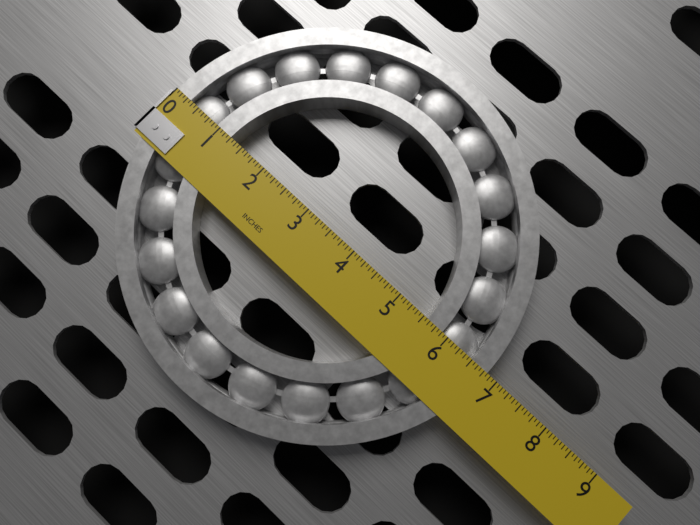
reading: 6.8125 in
